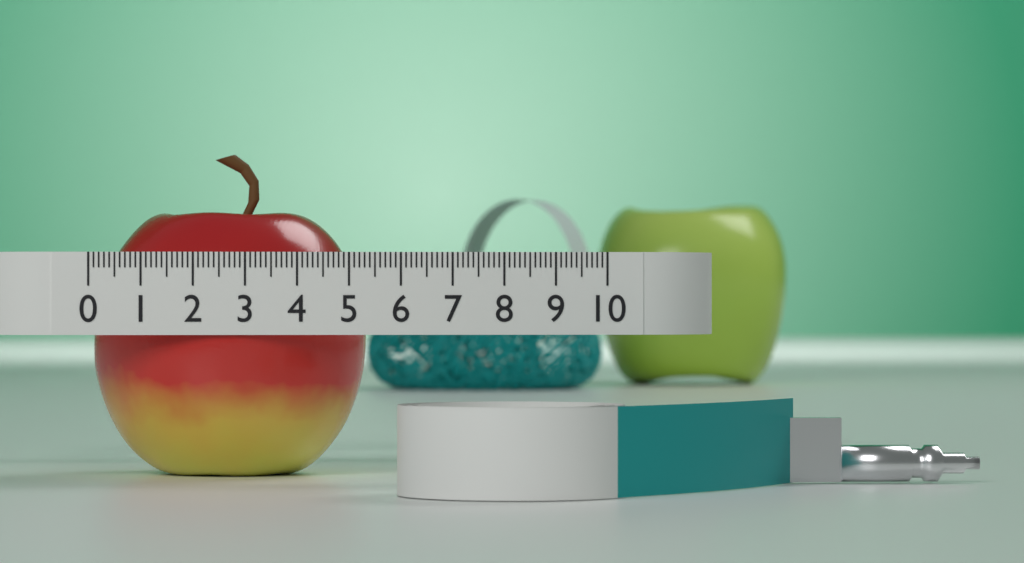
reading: 5.4 (no unit)
